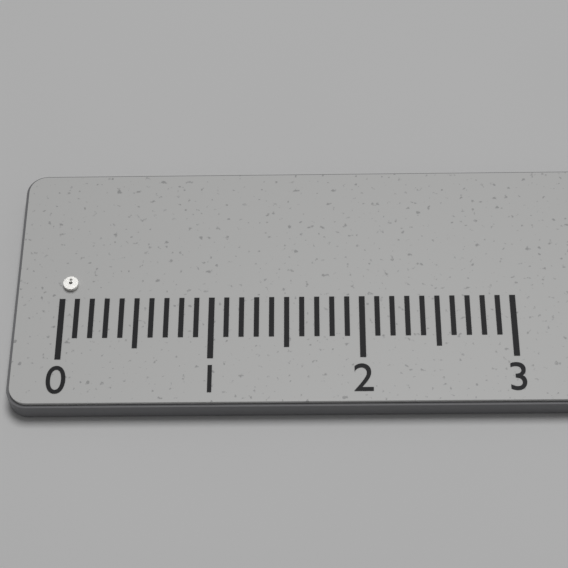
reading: 0.1 (no unit)
